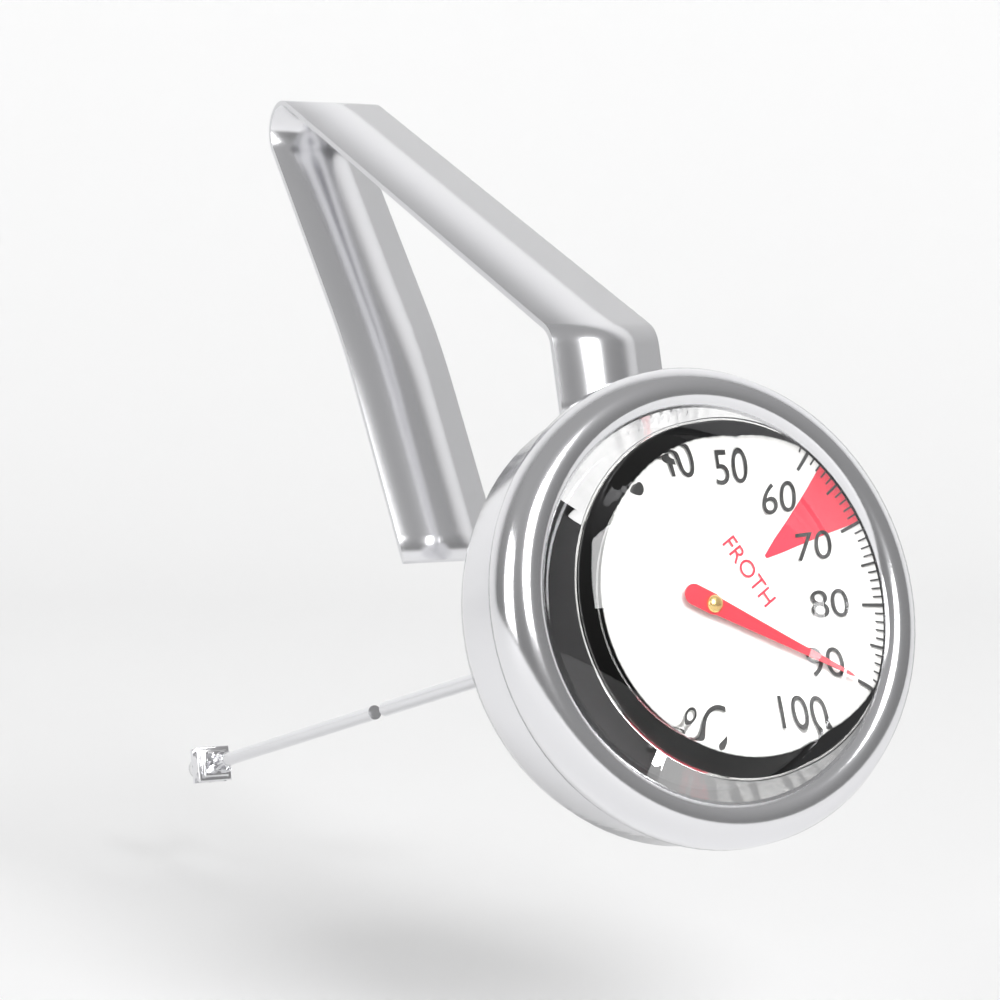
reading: 90 °C
